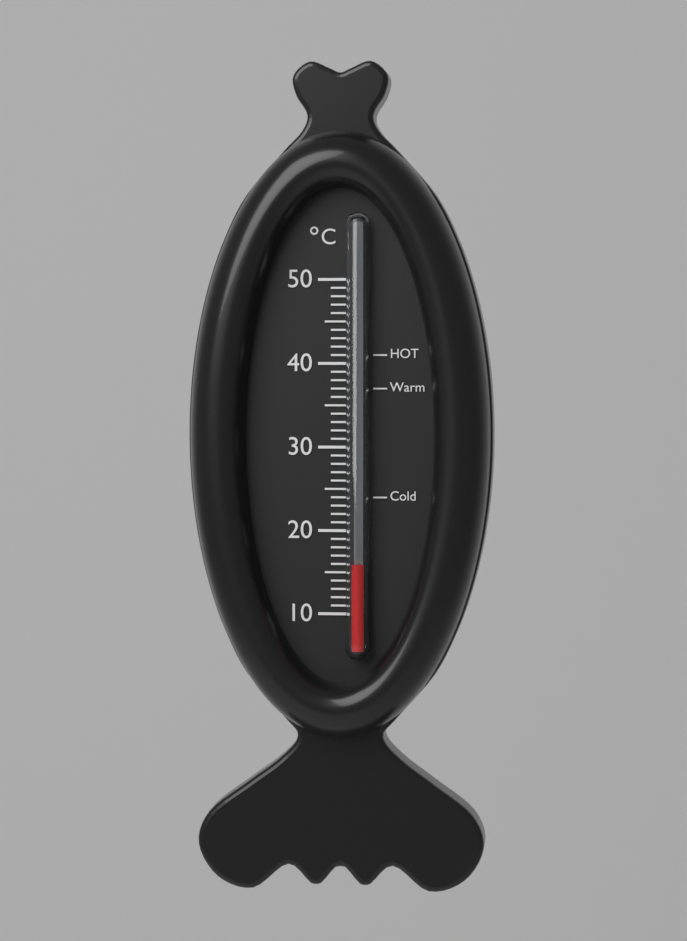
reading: 16 °C
